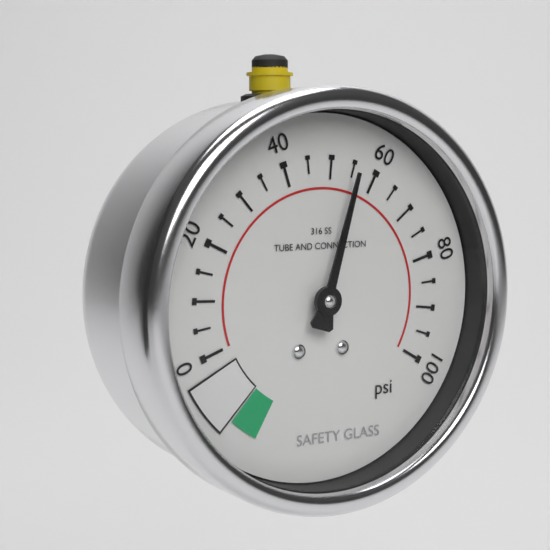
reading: 55 psi
